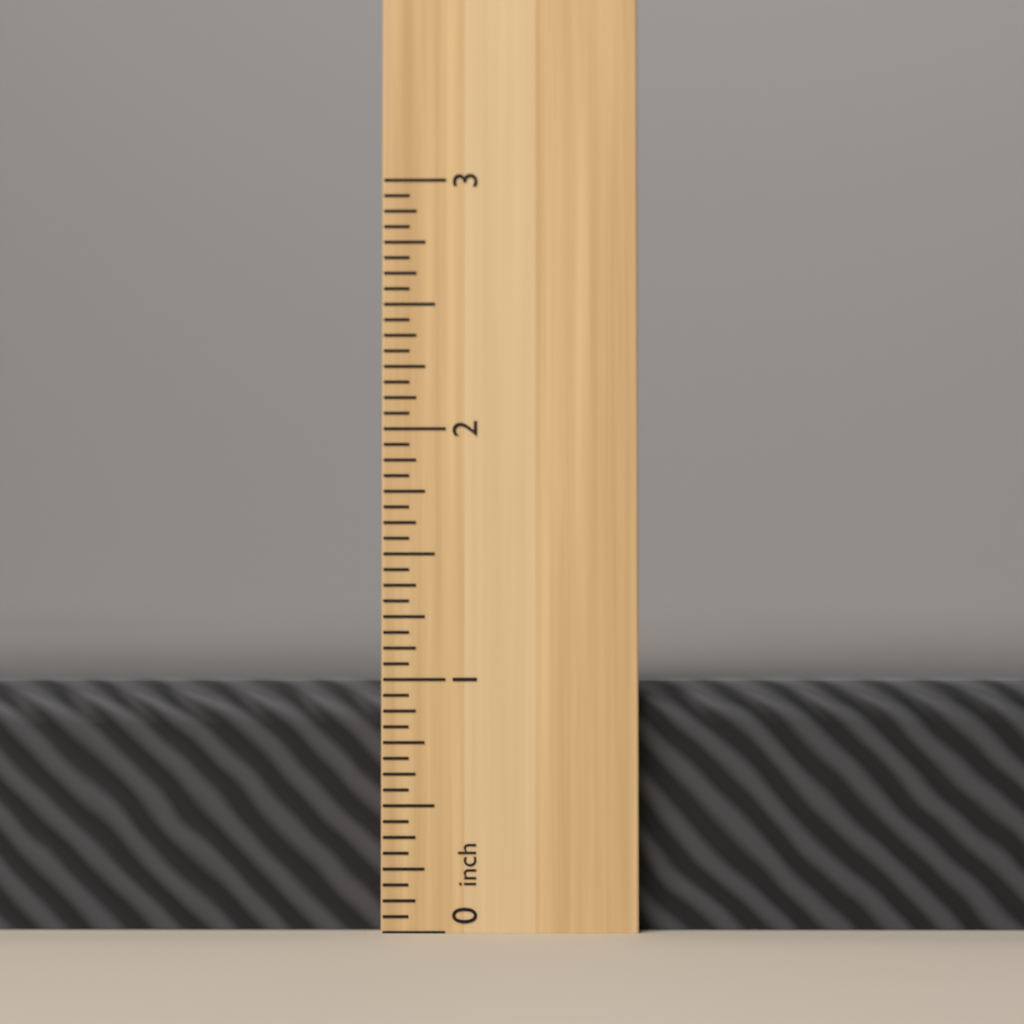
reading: 1.0000 inch
